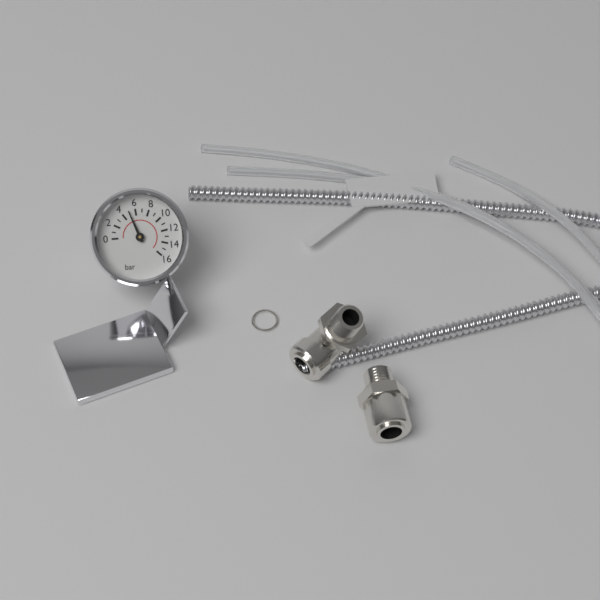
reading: 5 bar
